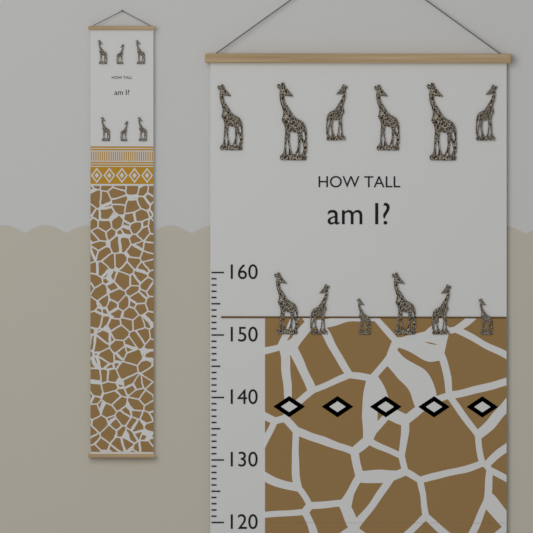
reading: 153 (no unit)
